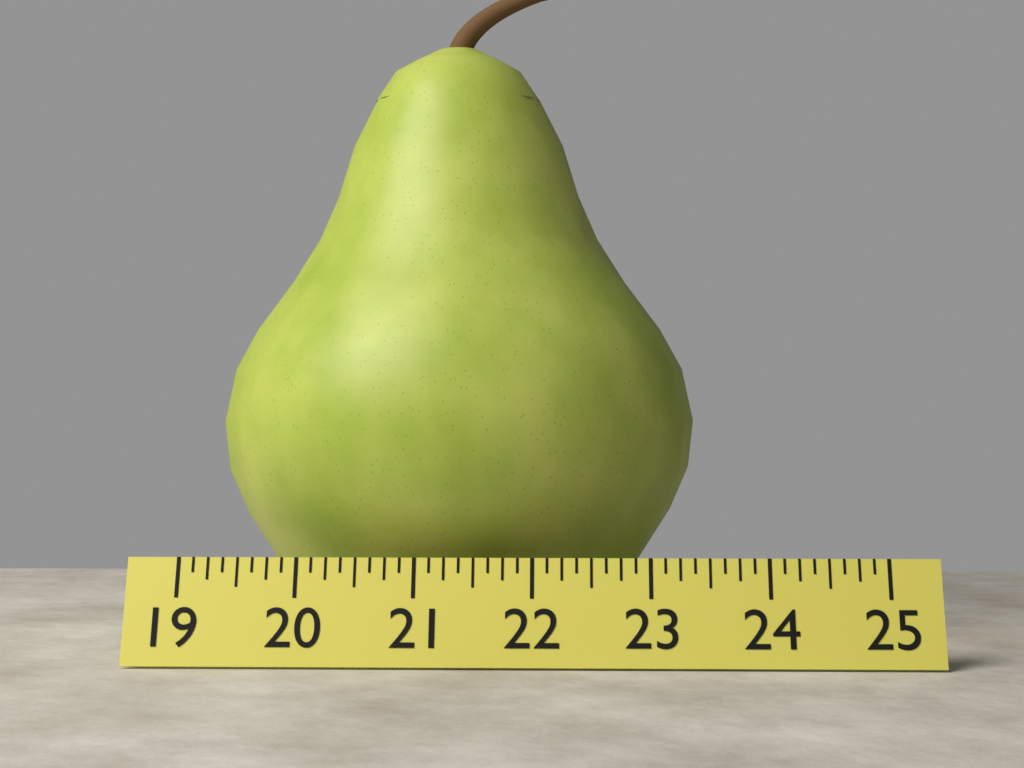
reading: 23.500 (no unit)
